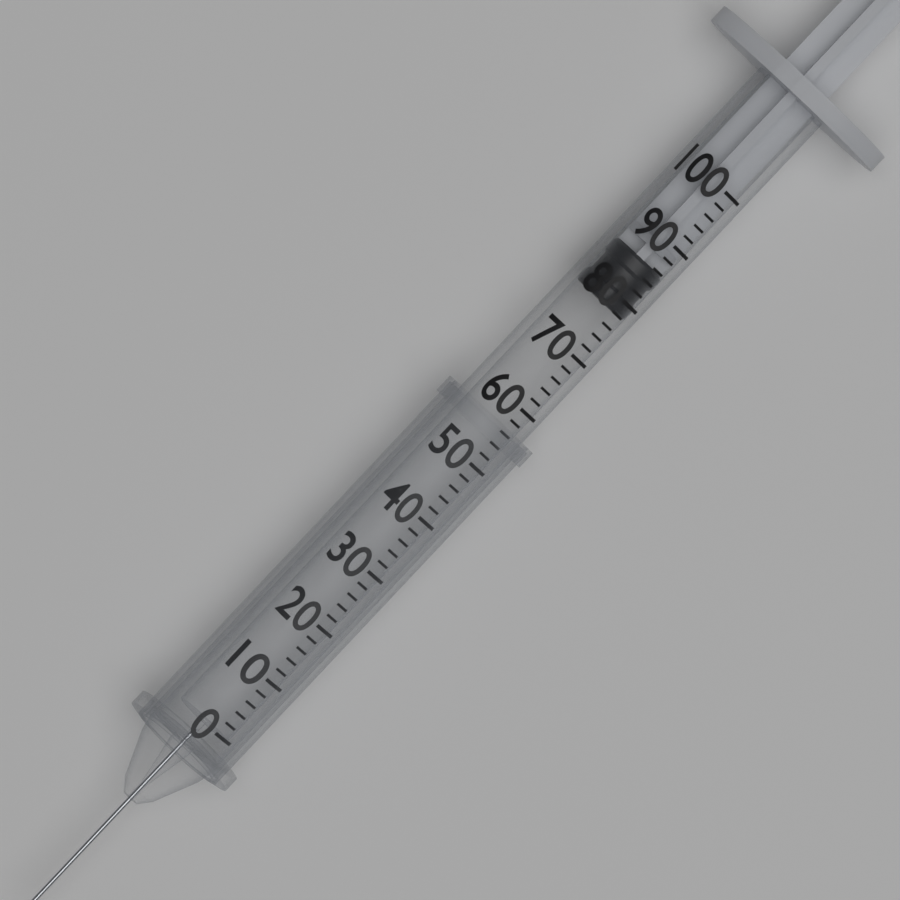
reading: 78 (no unit)
